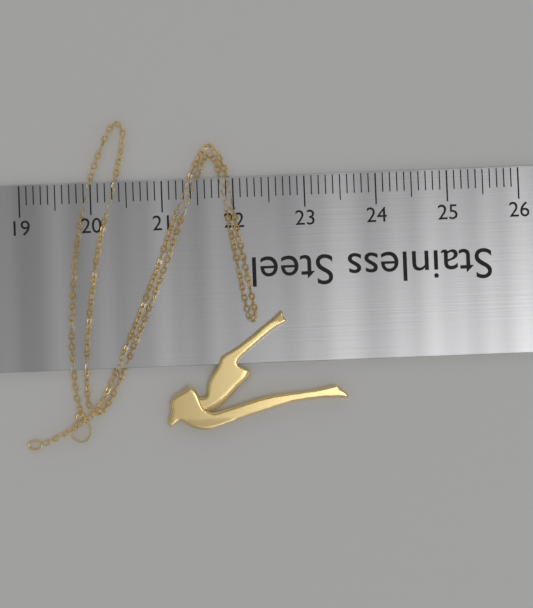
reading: 23.5 (no unit)
